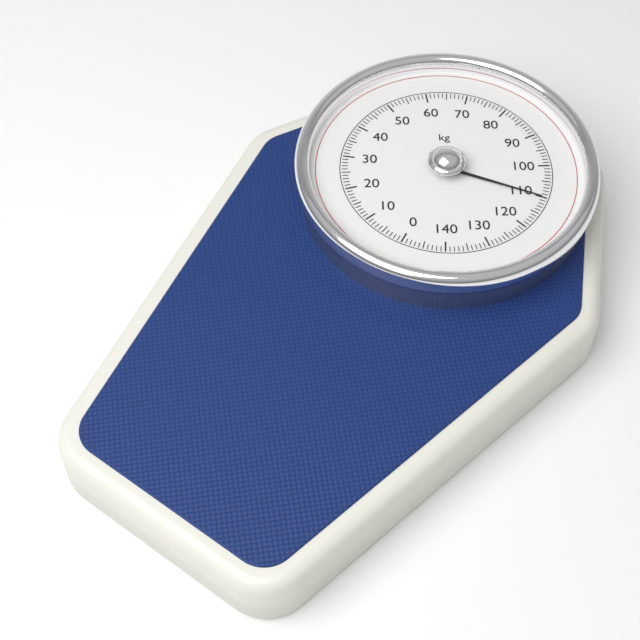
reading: 110 kg
